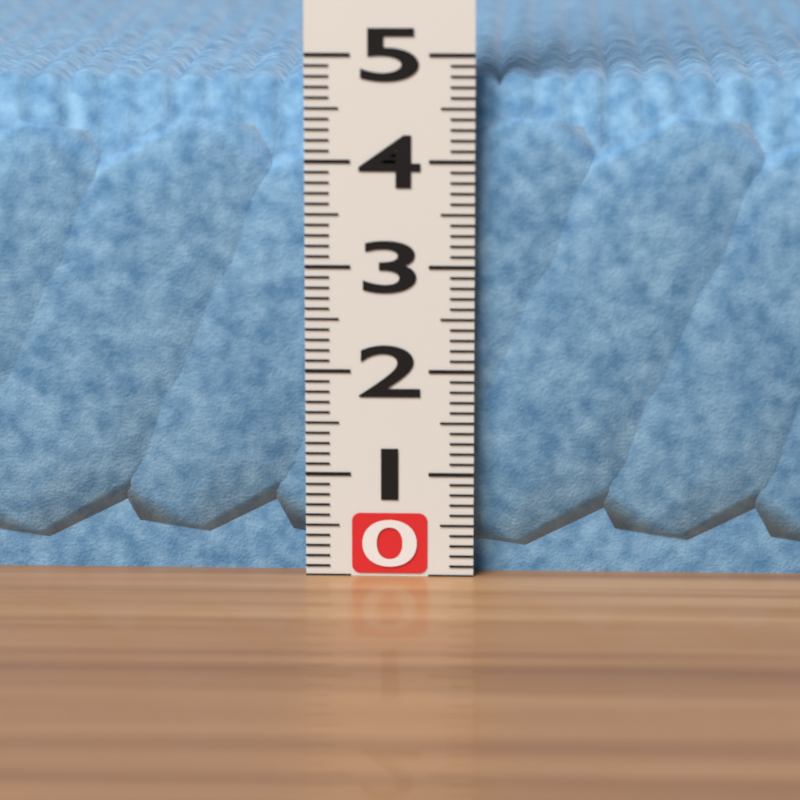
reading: 4.8 (no unit)
